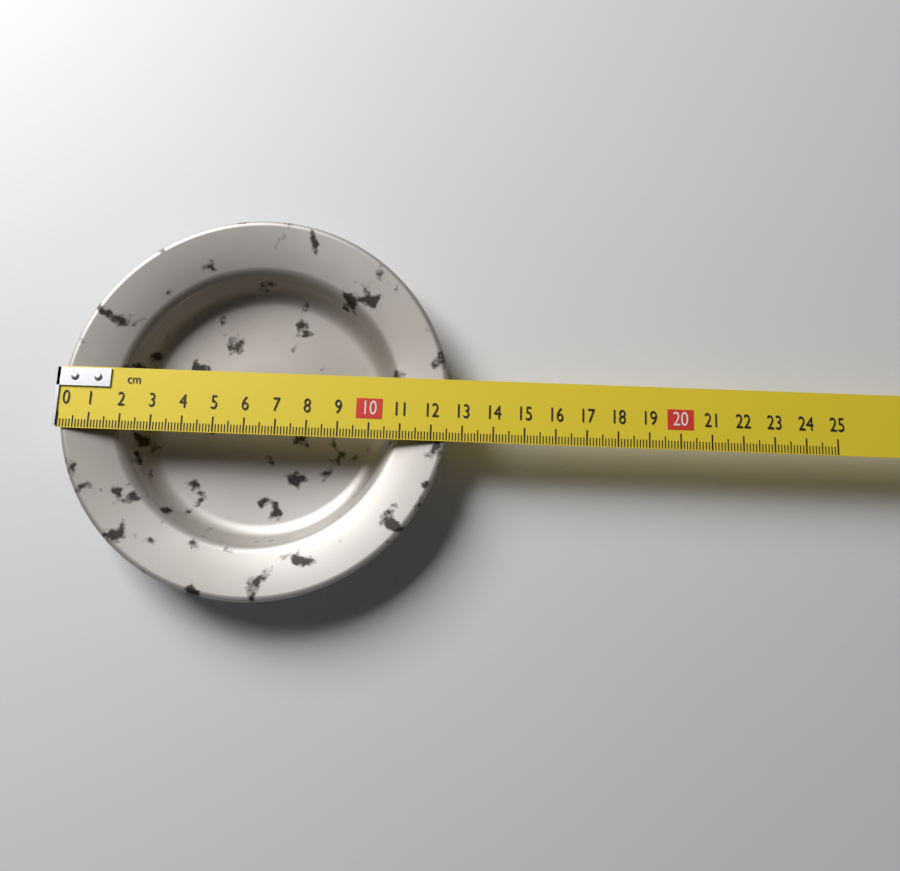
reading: 12.6 cm
